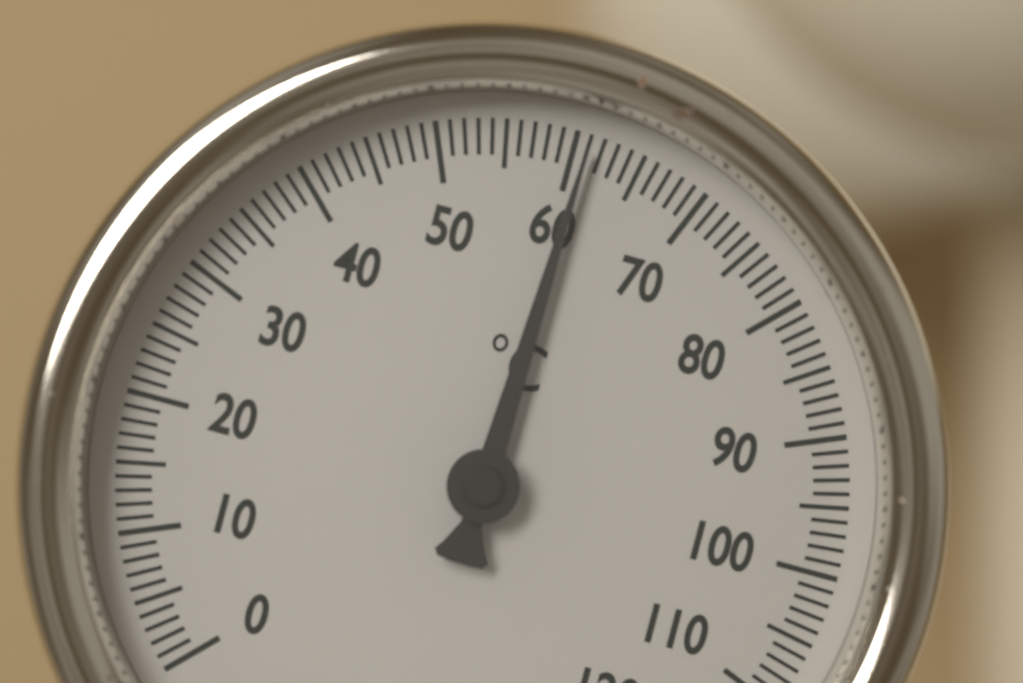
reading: 61 °C
